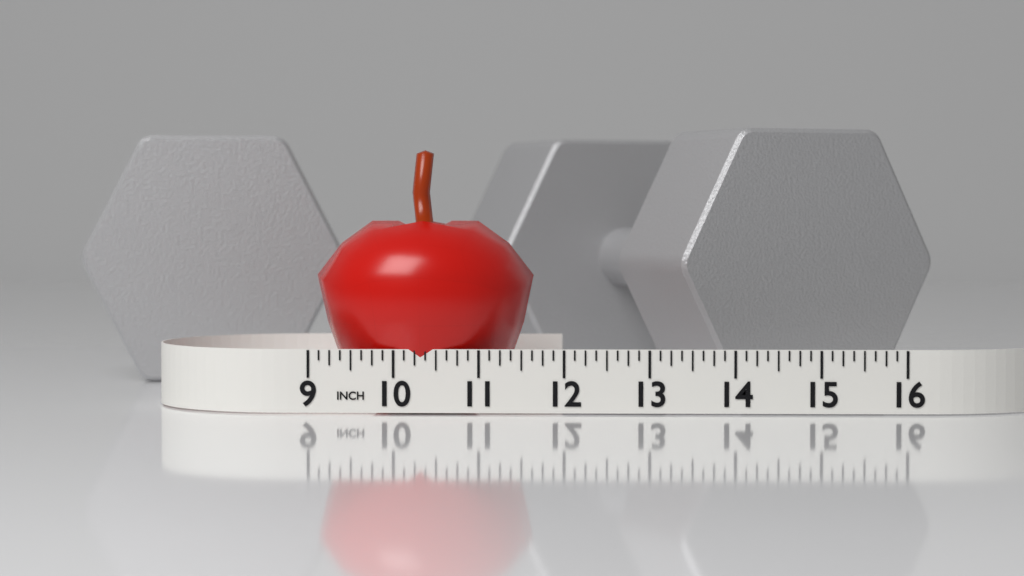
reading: 11.625 in
